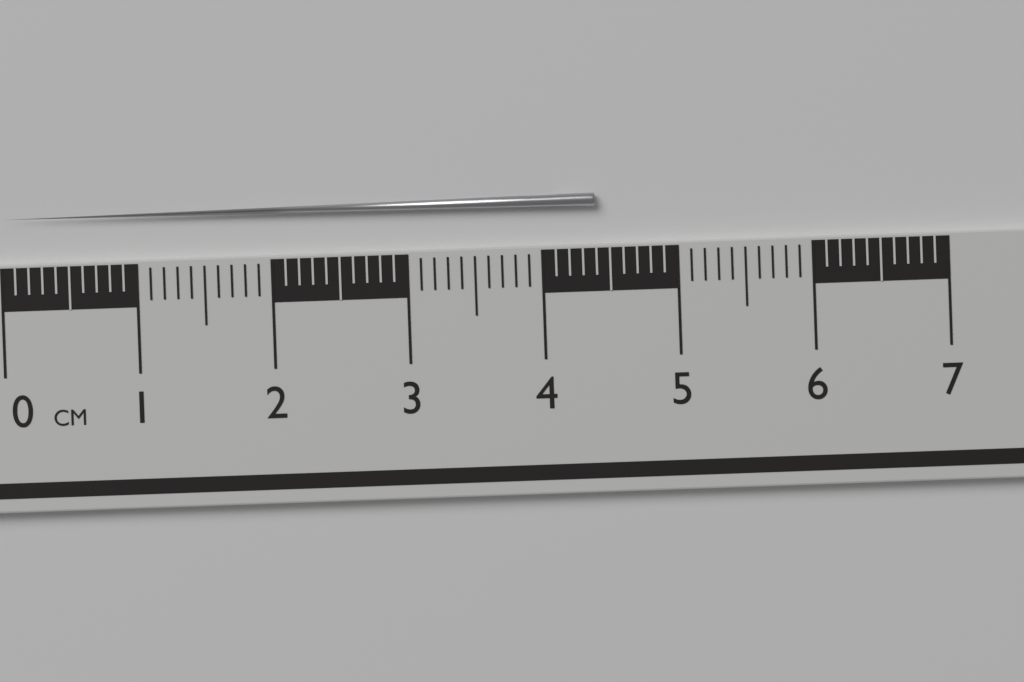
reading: 4.4 cm
